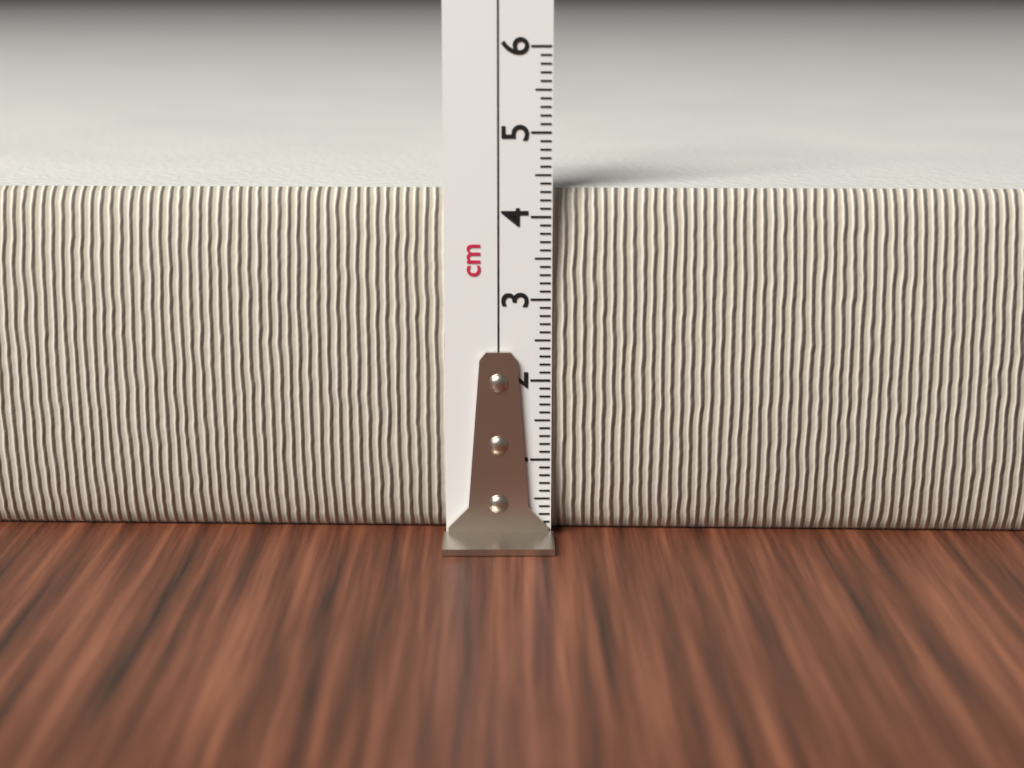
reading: 4.3 cm
